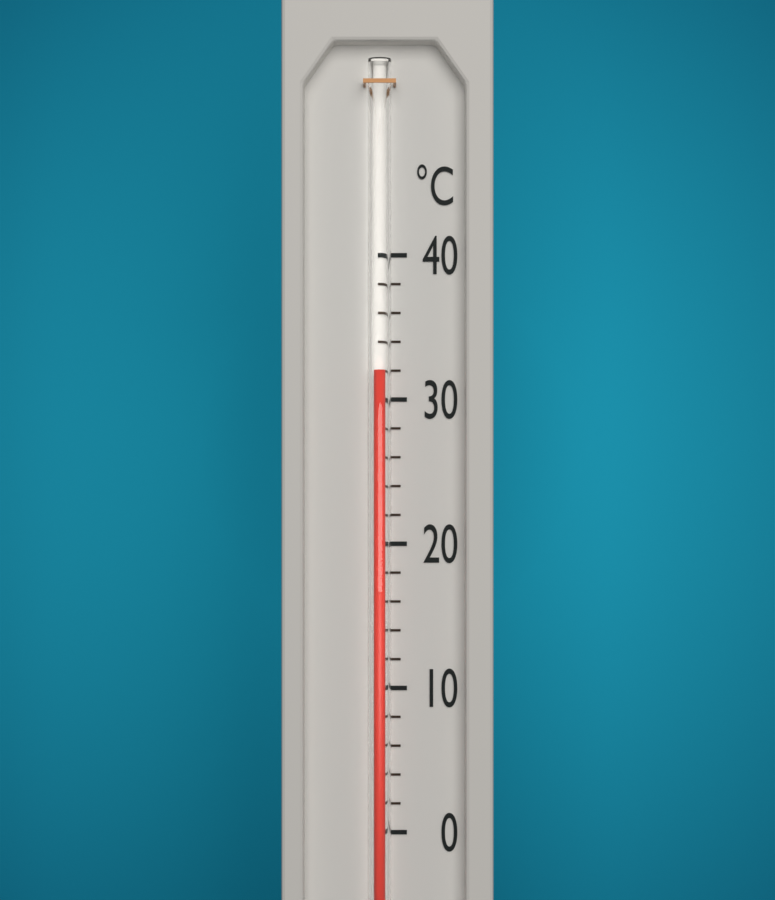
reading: 32 °C
